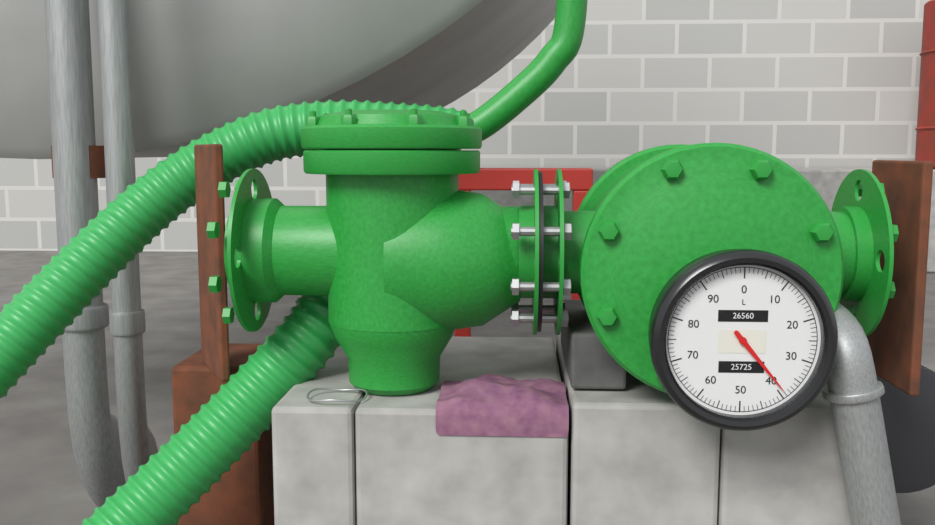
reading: 39 L
